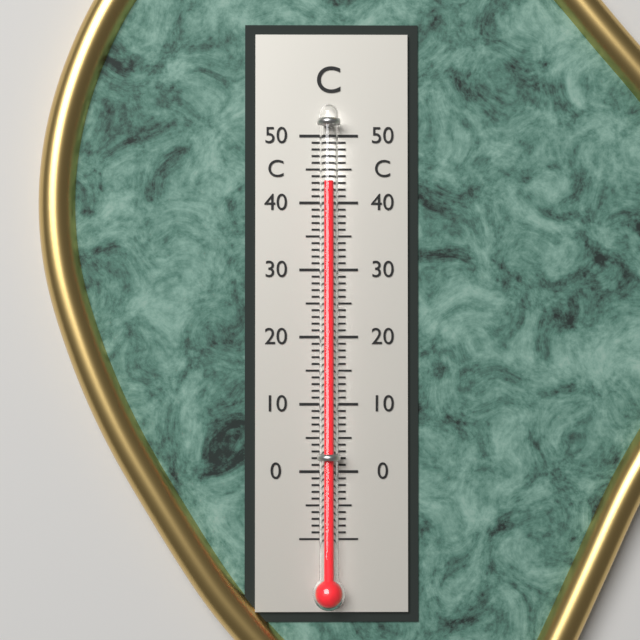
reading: 43 °C
